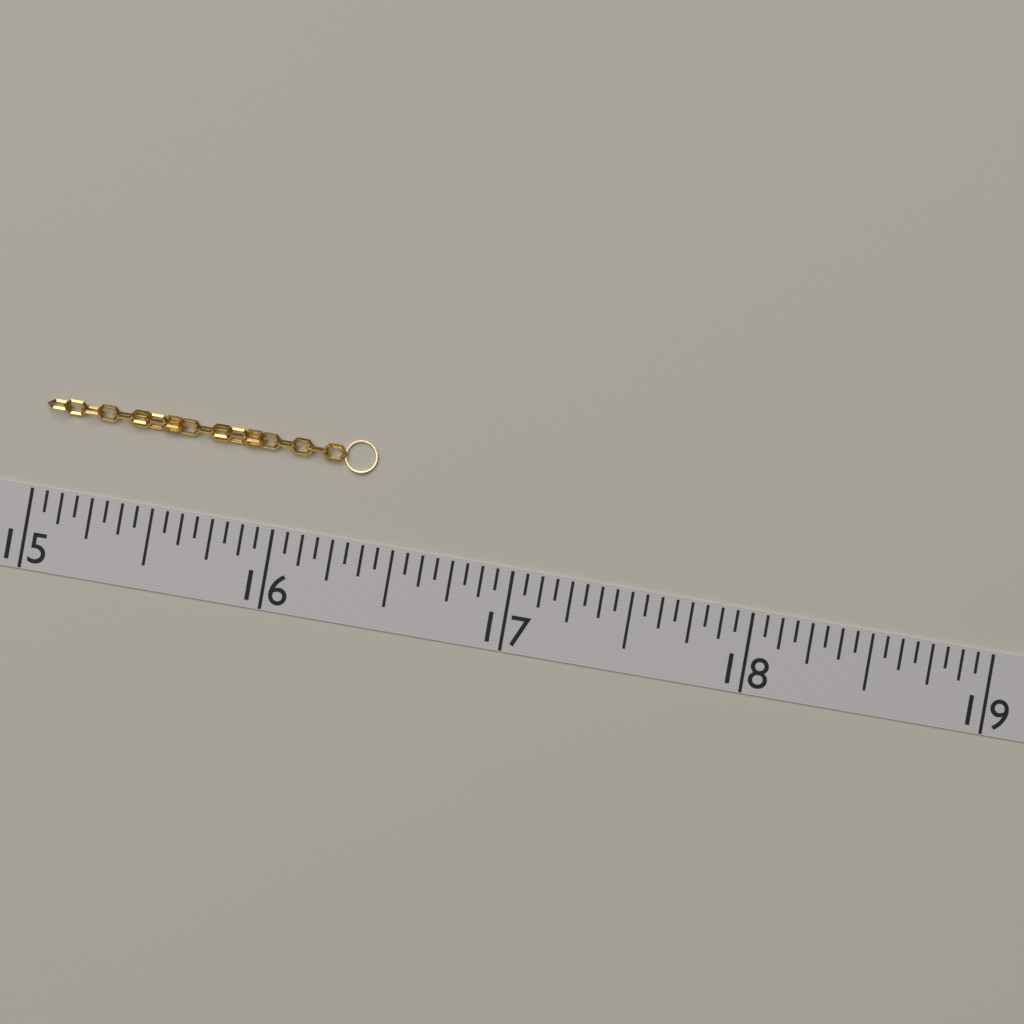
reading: 16.3750 (no unit)
